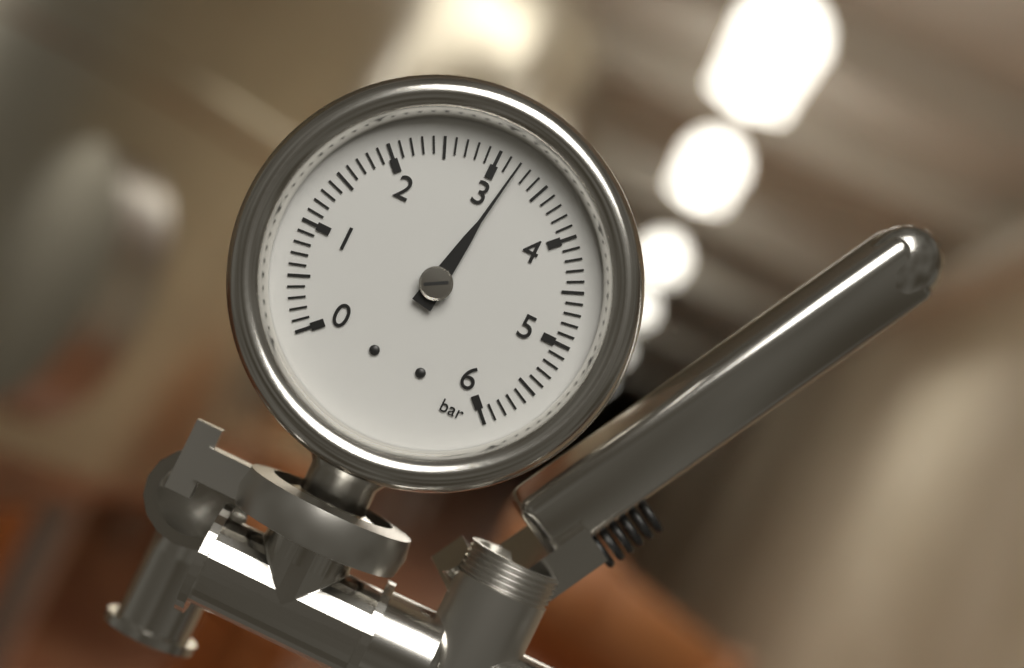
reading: 3.2 bar
